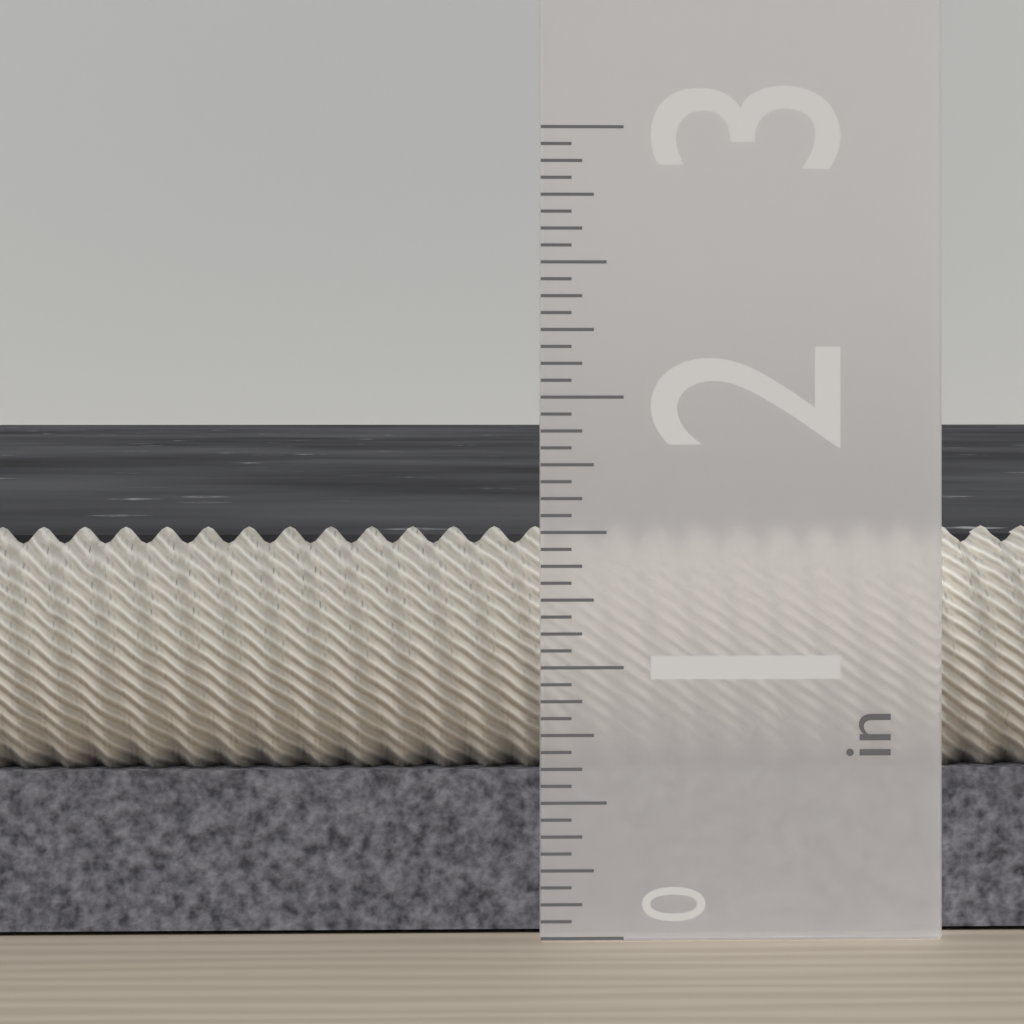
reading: 1.5000 in
